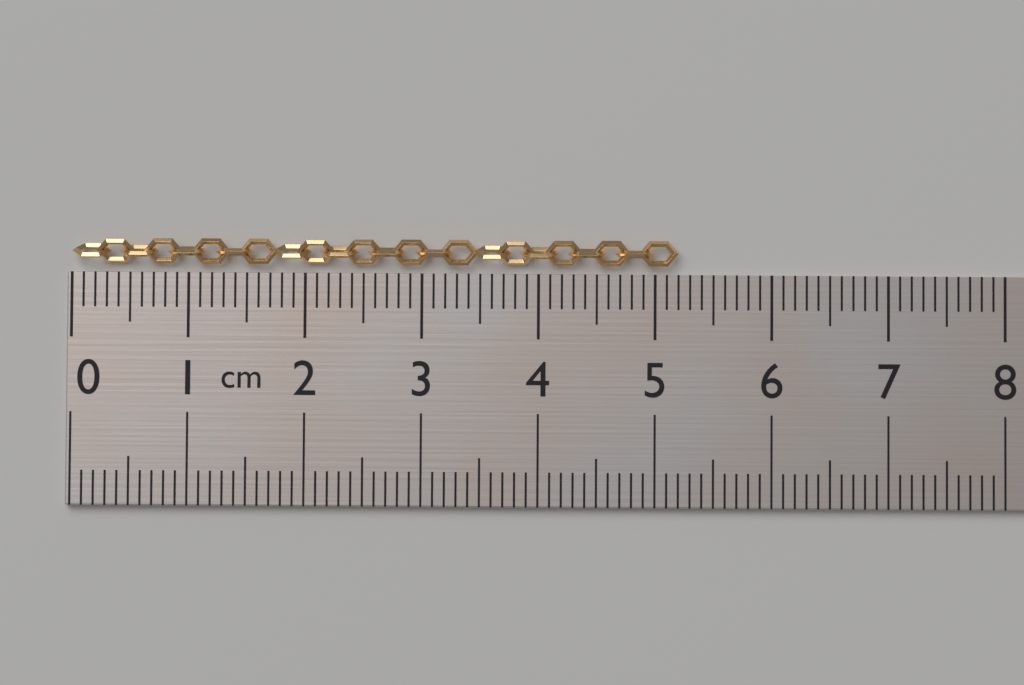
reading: 5.2 cm
